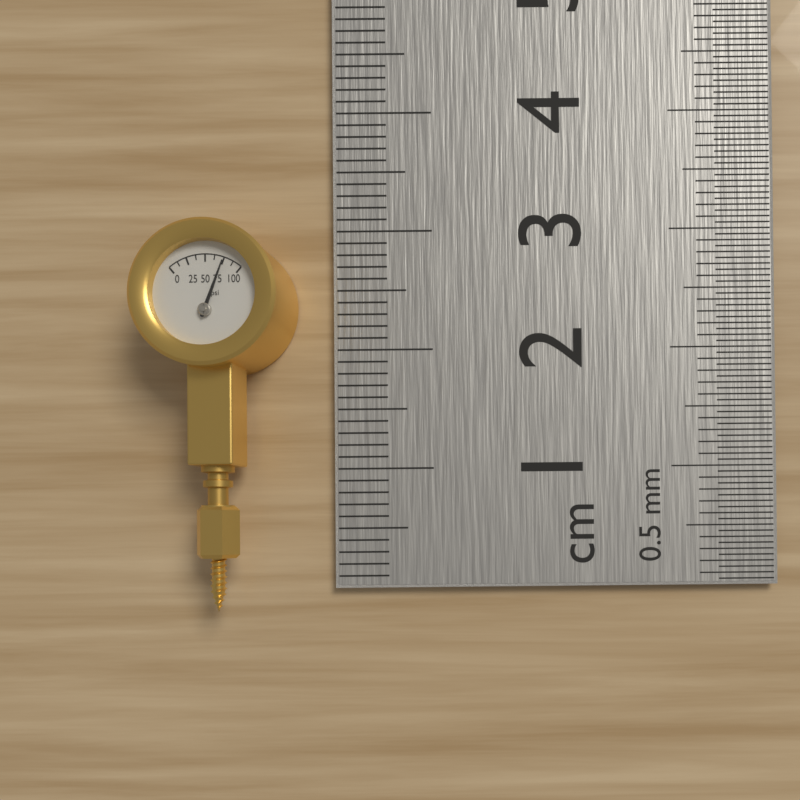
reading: 75.0 psi
